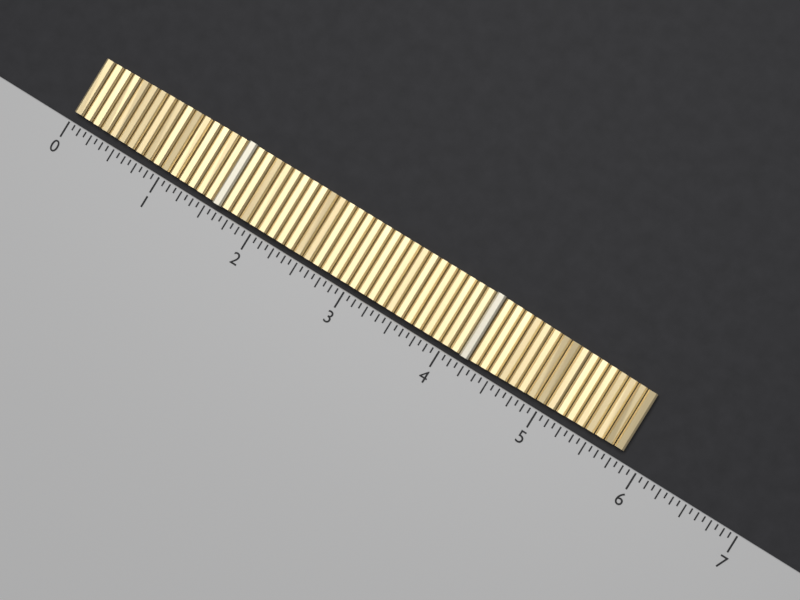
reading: 5.8125 (no unit)
